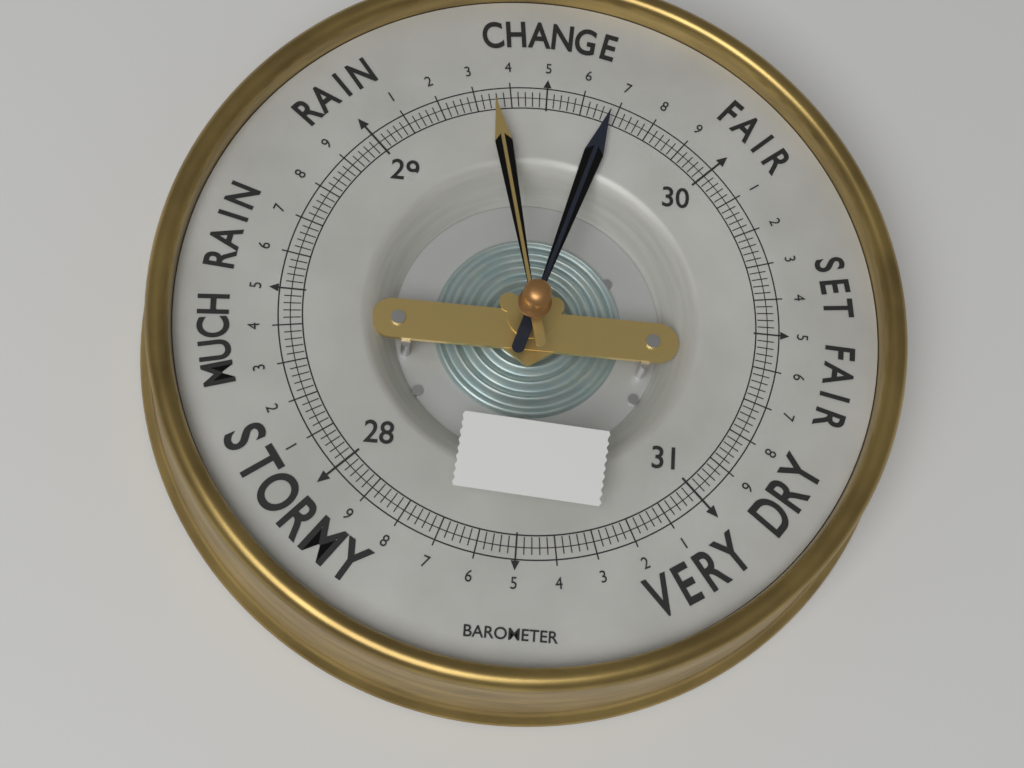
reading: 29.68 (no unit)
